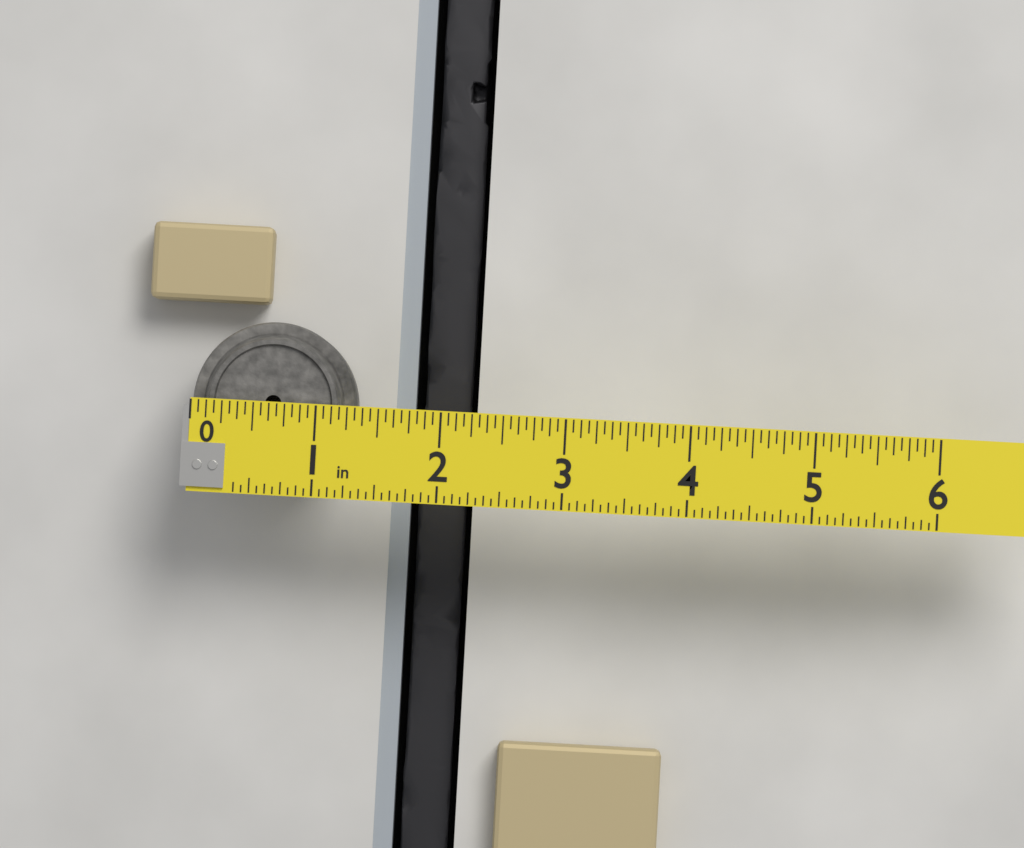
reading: 1.3125 in
